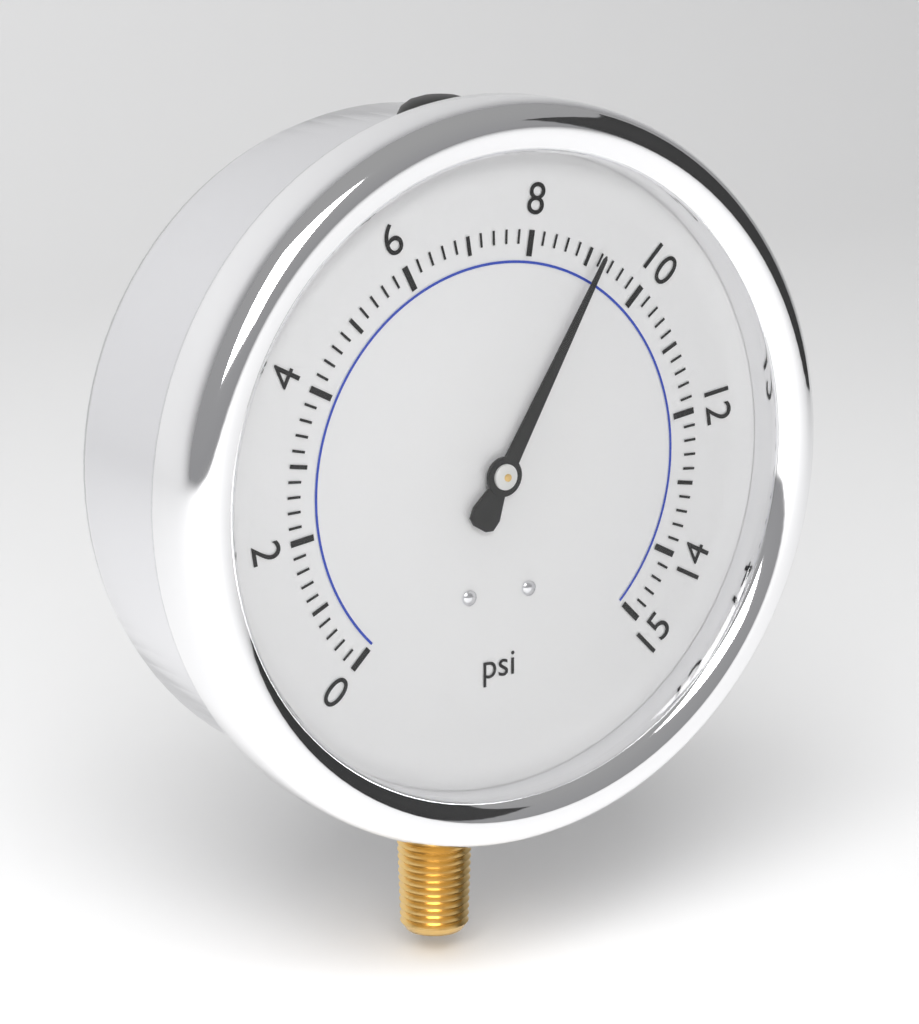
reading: 9.2 psi
